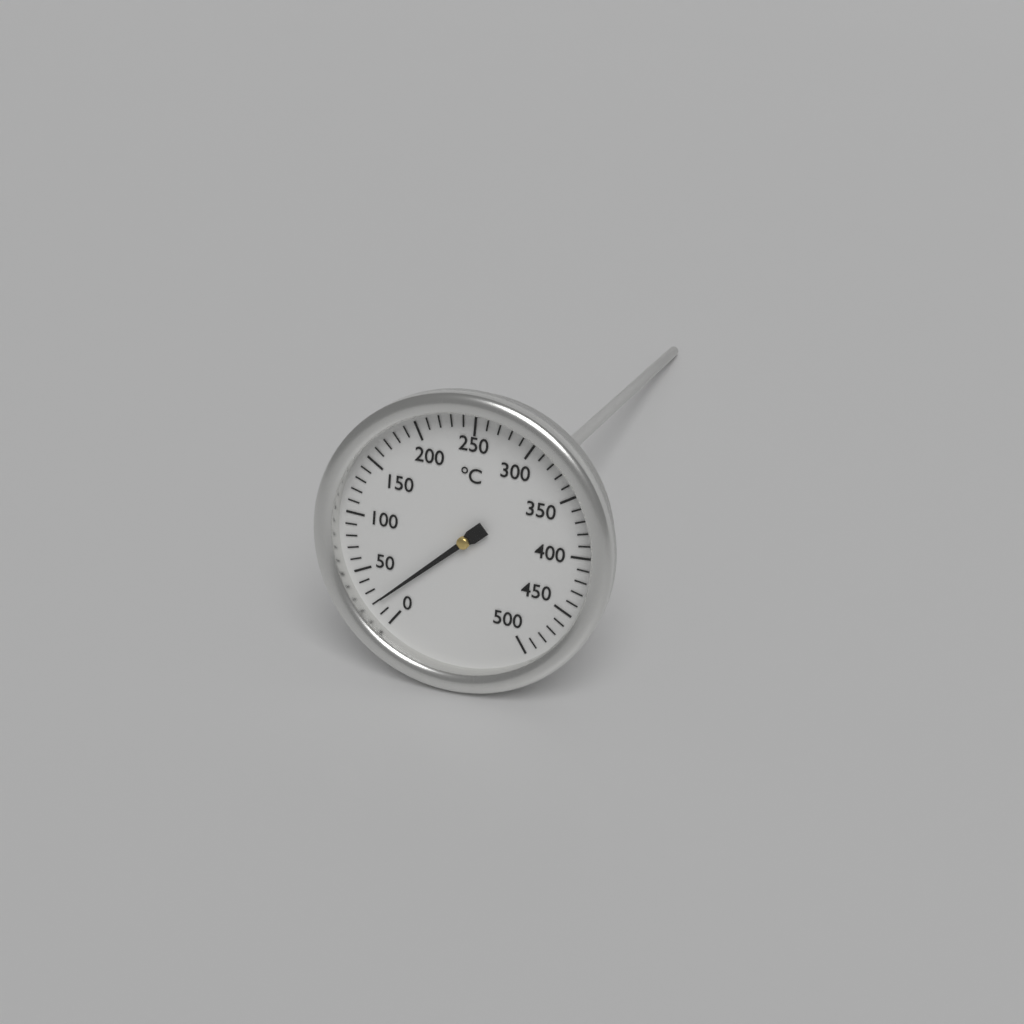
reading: 20 °C
